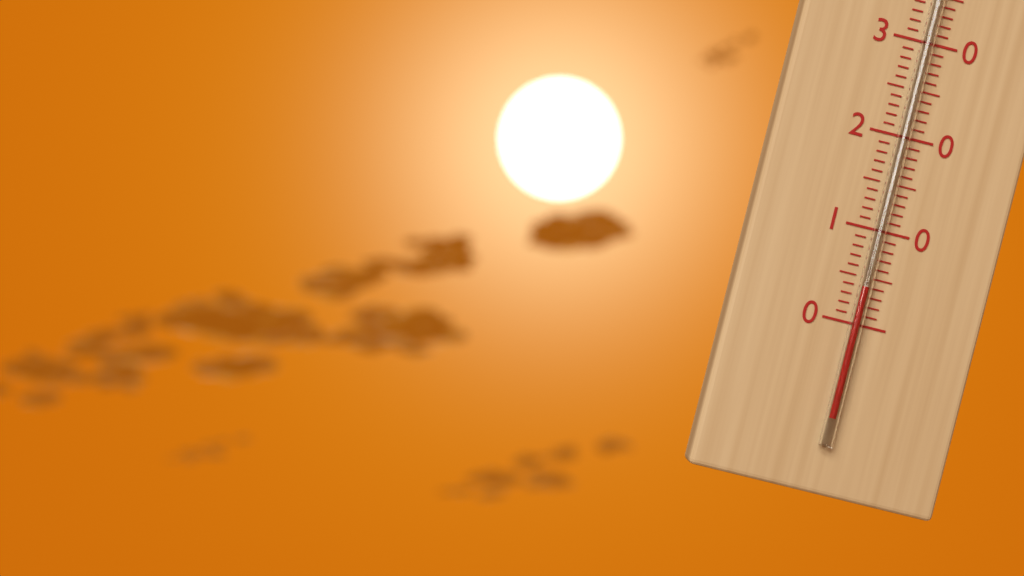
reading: 4 °C
